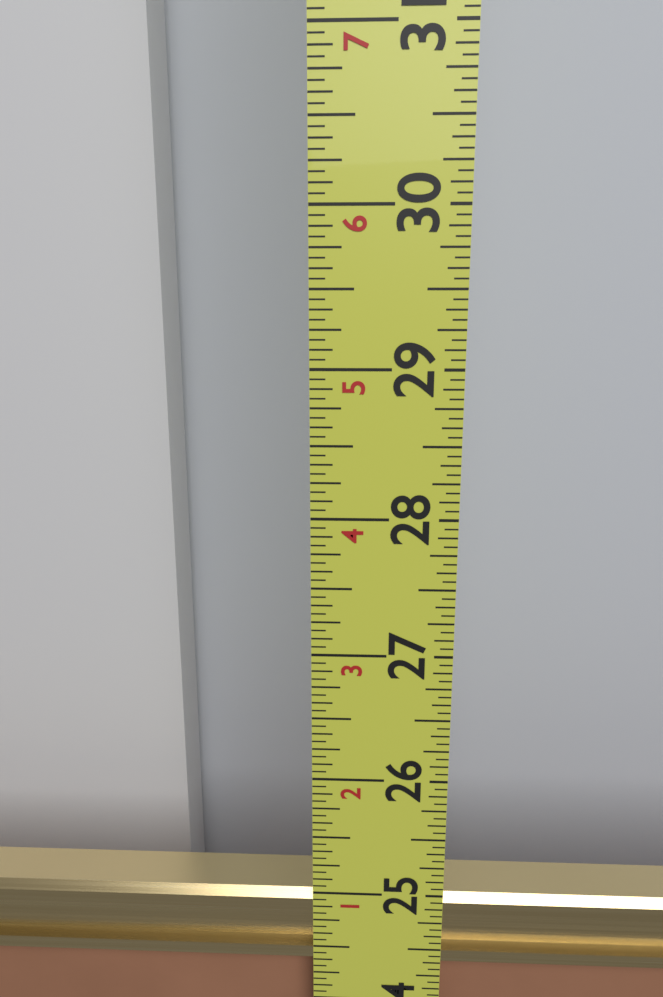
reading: 24.9375 in
